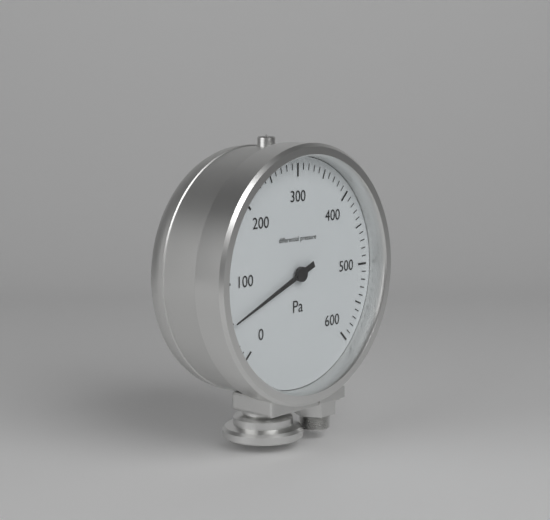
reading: 50 Pa
